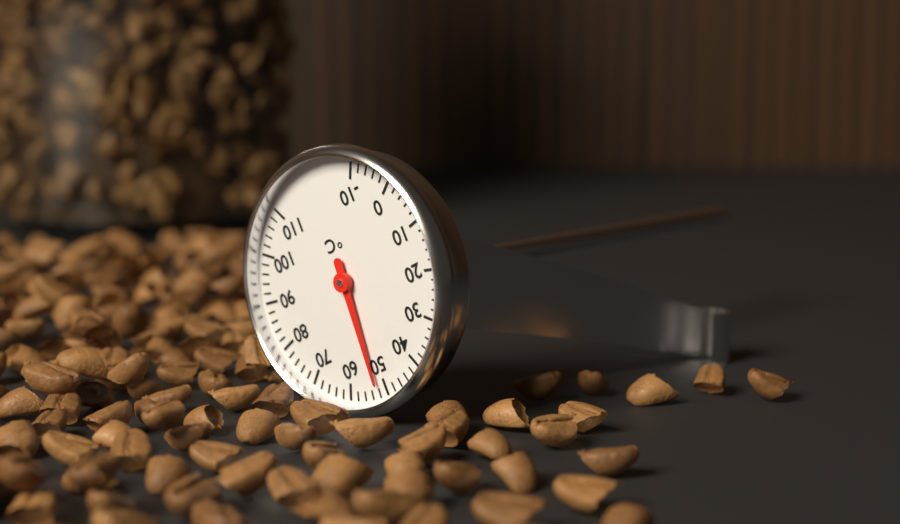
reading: 52 °C
